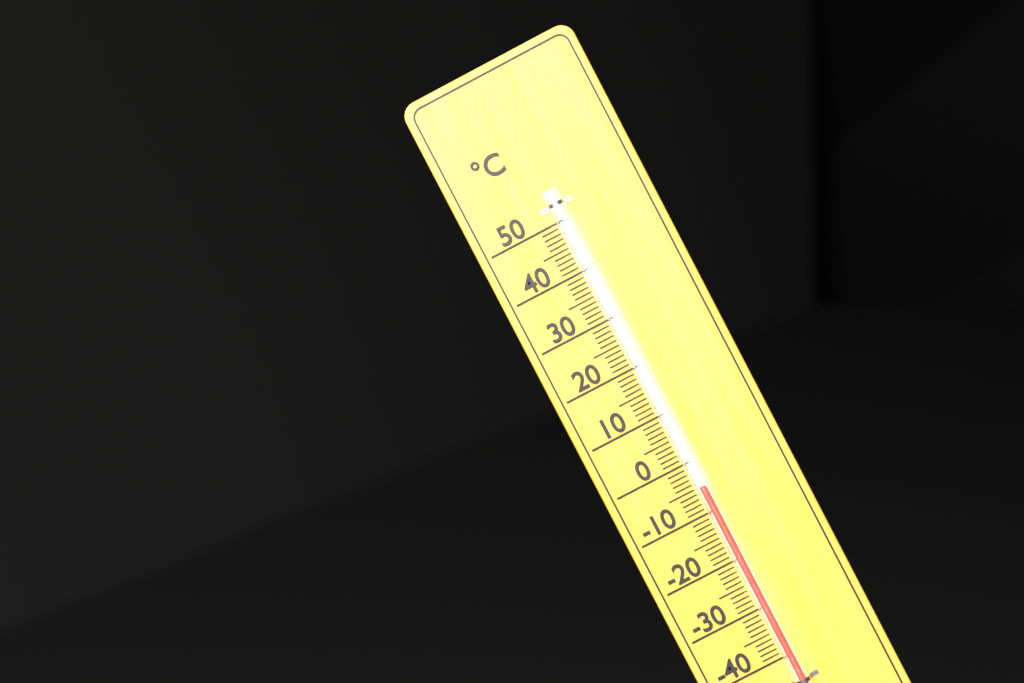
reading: -5 °C
